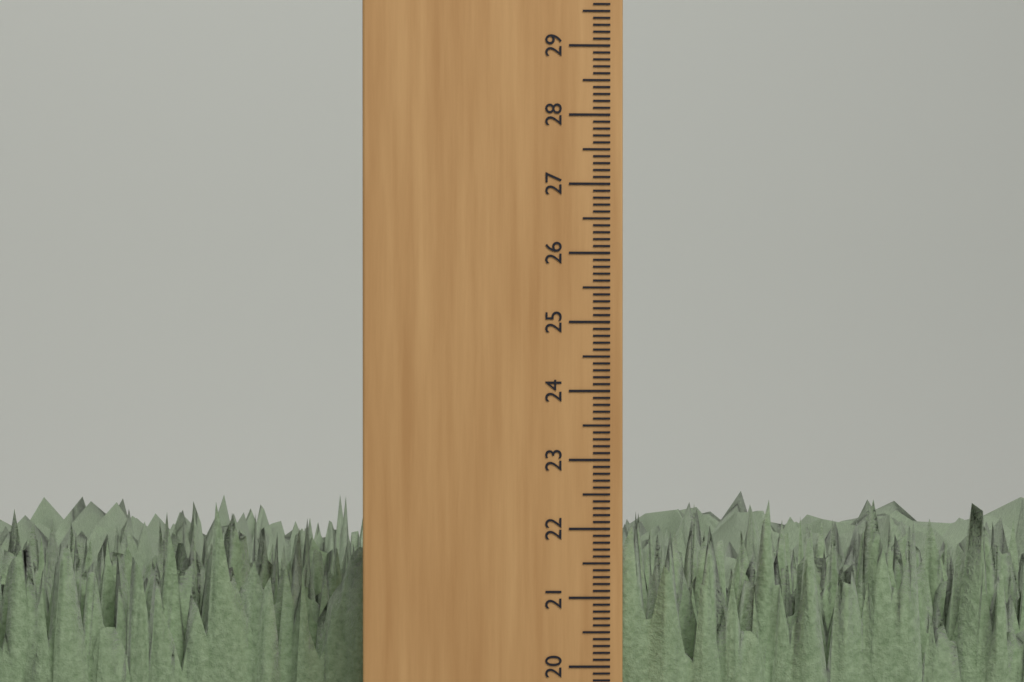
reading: 22.4 cm
